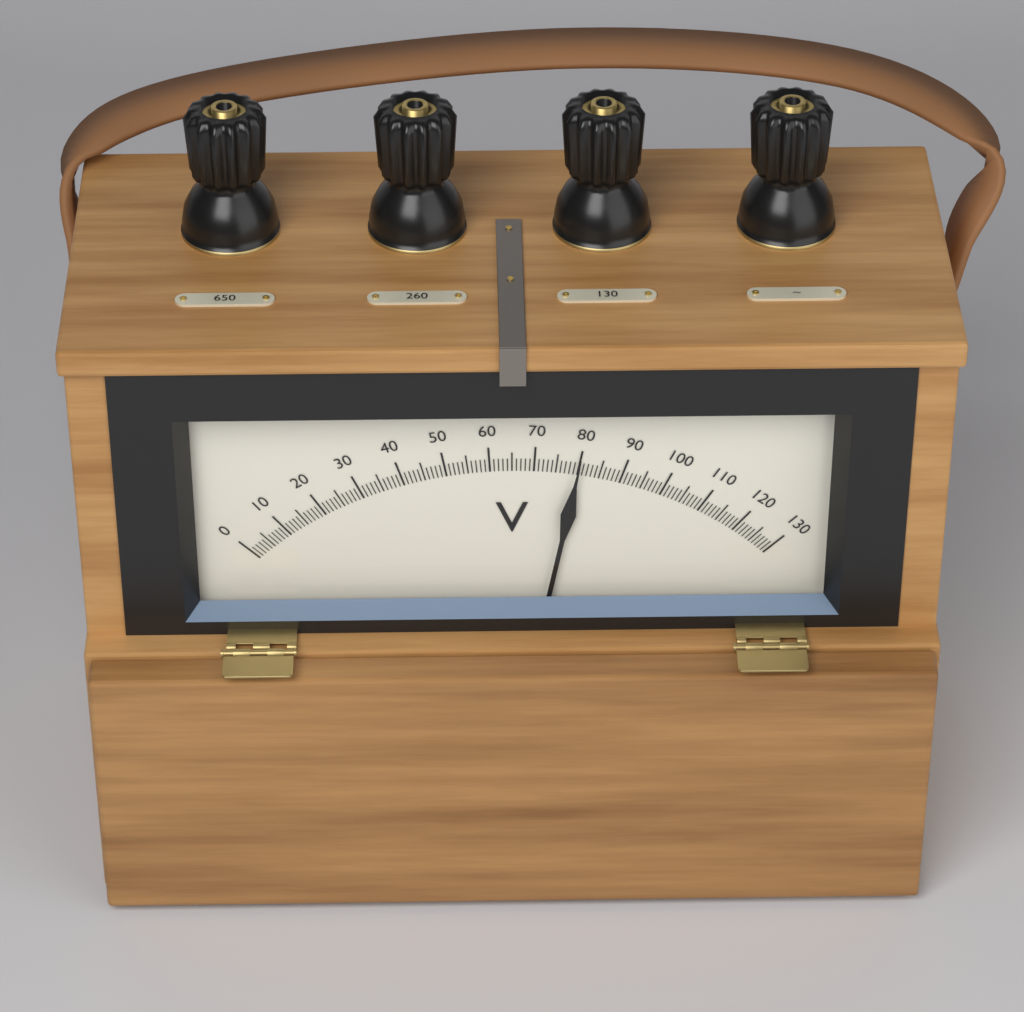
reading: 80 V
